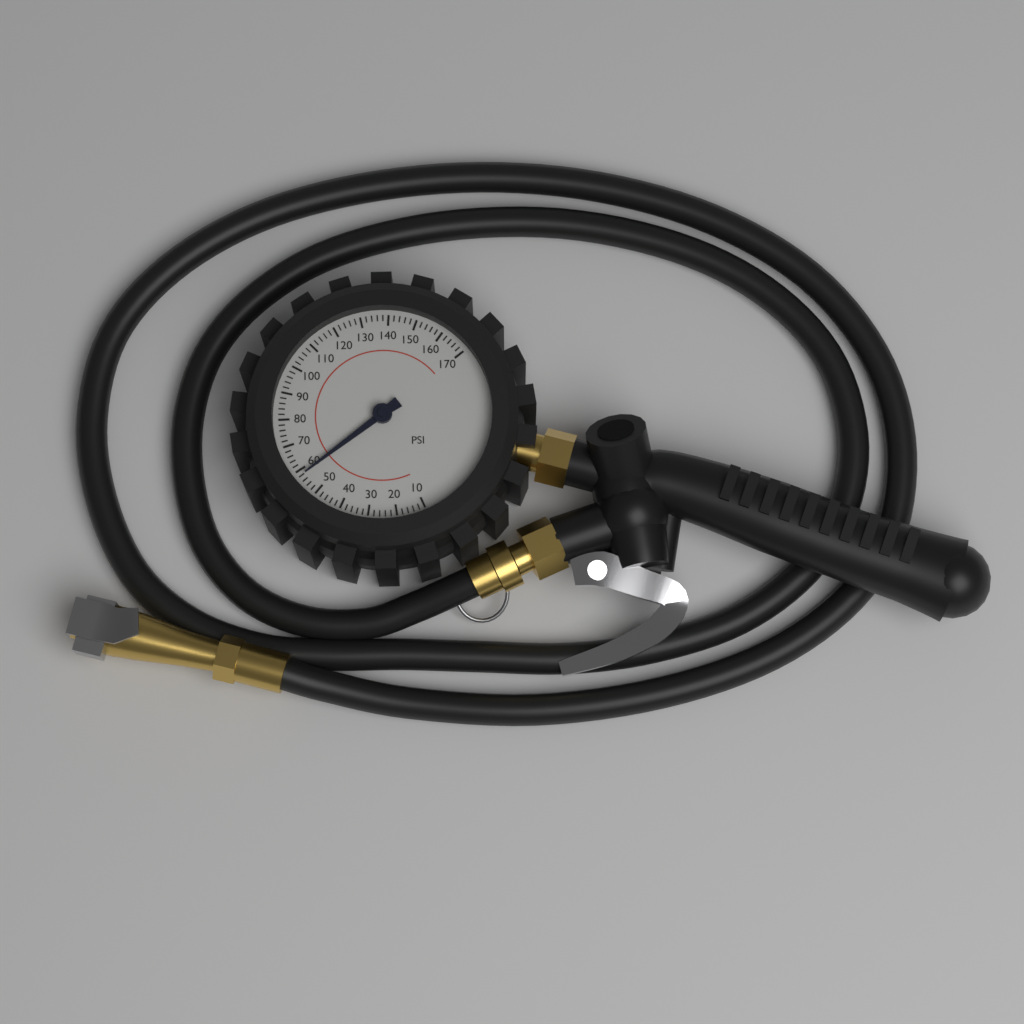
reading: 58 psi
